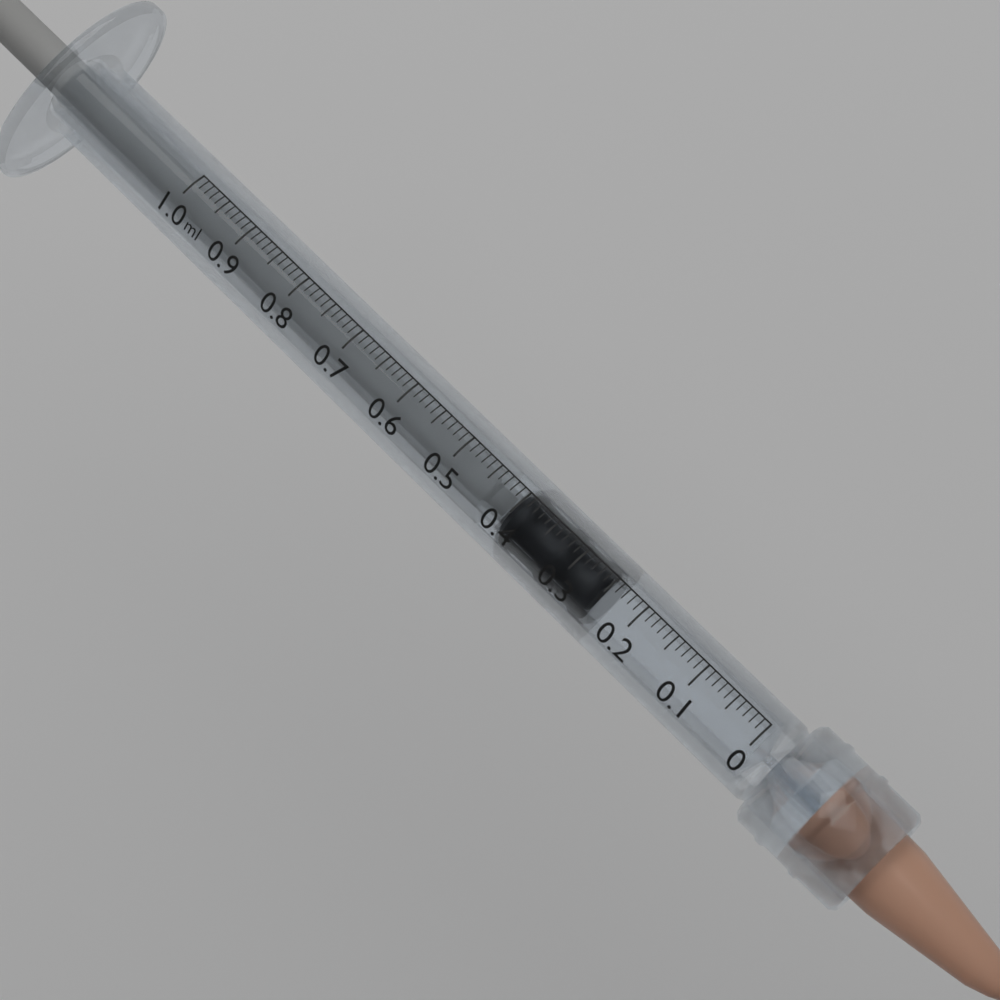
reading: 0.25 ml
